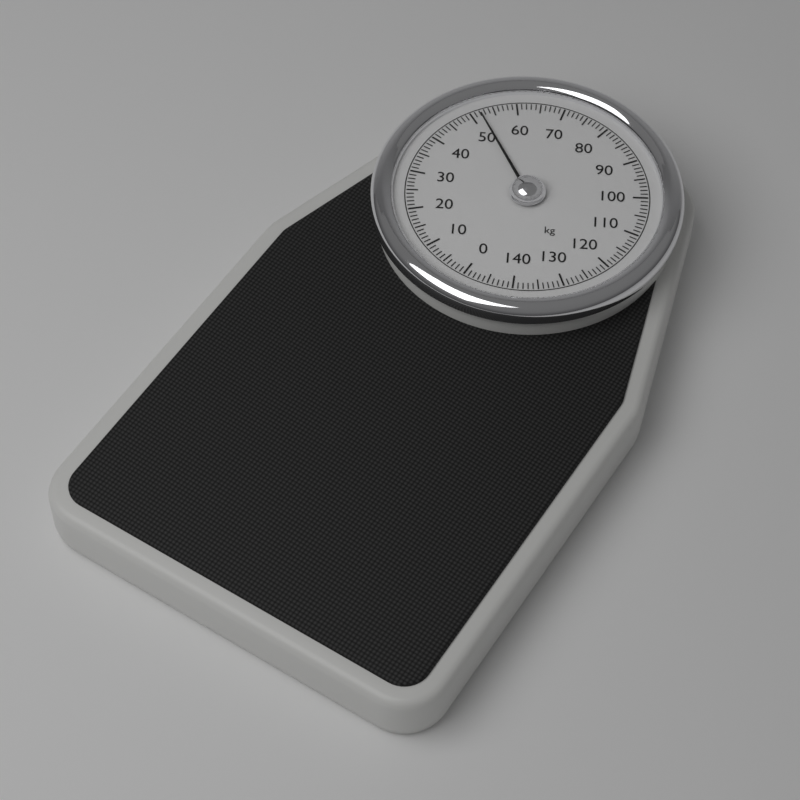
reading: 52 kg
